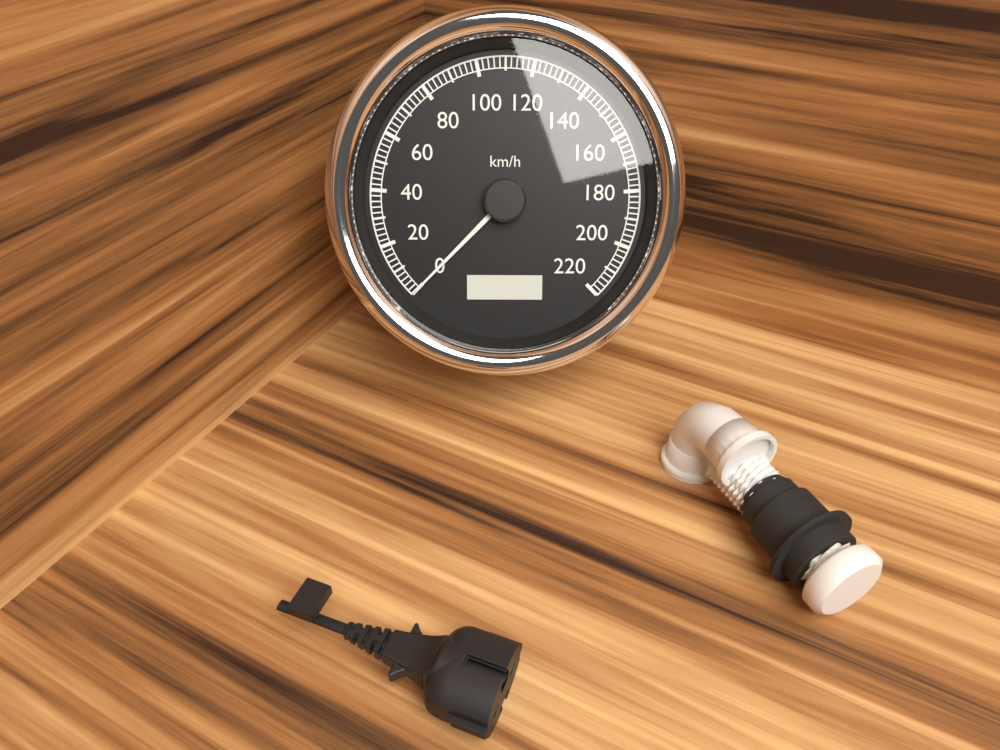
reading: 0 km/h
